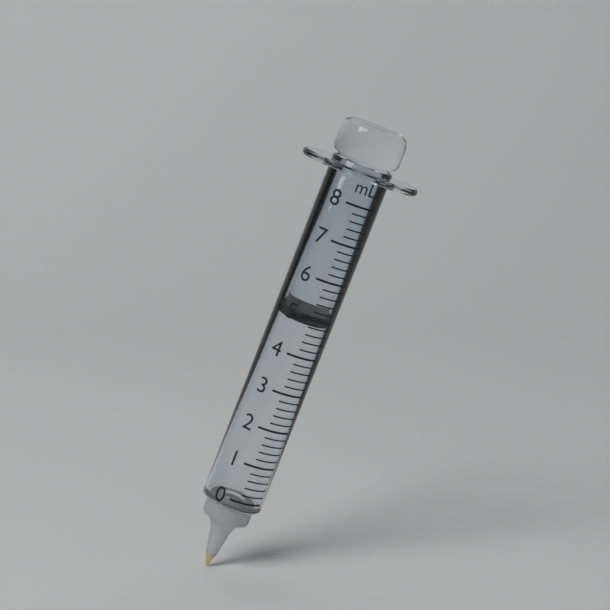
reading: 4.8 ml
